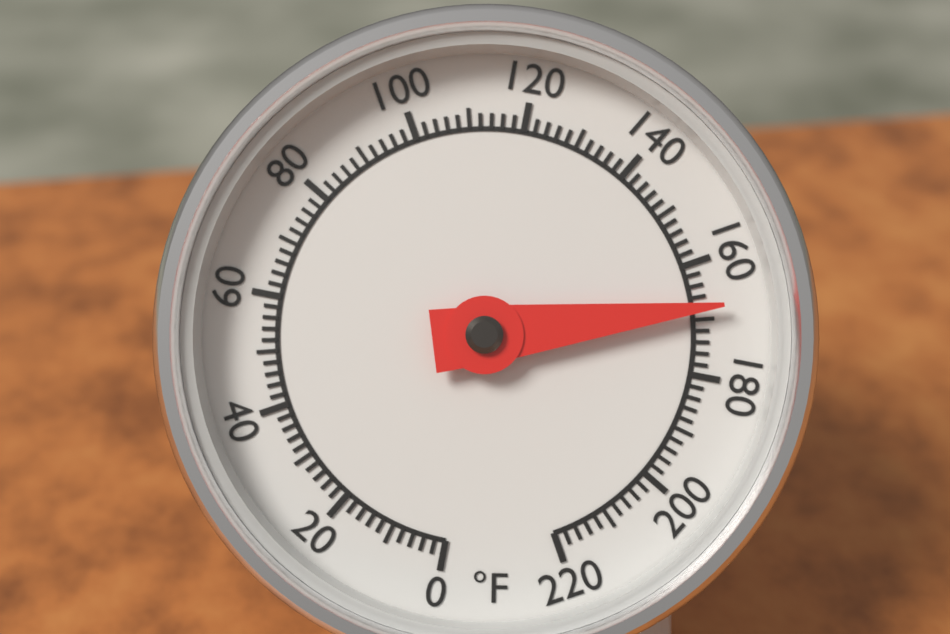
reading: 168 °F
